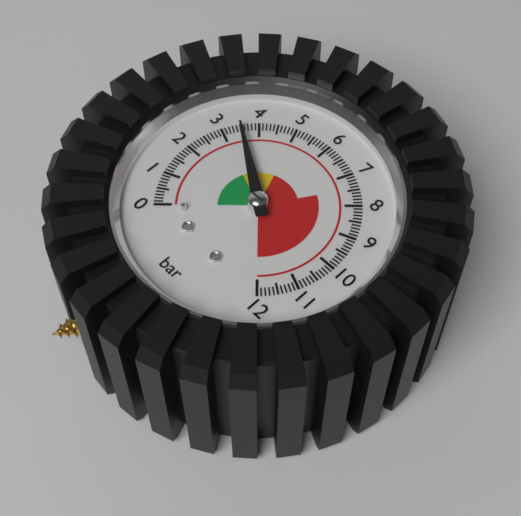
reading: 3.5 bar
